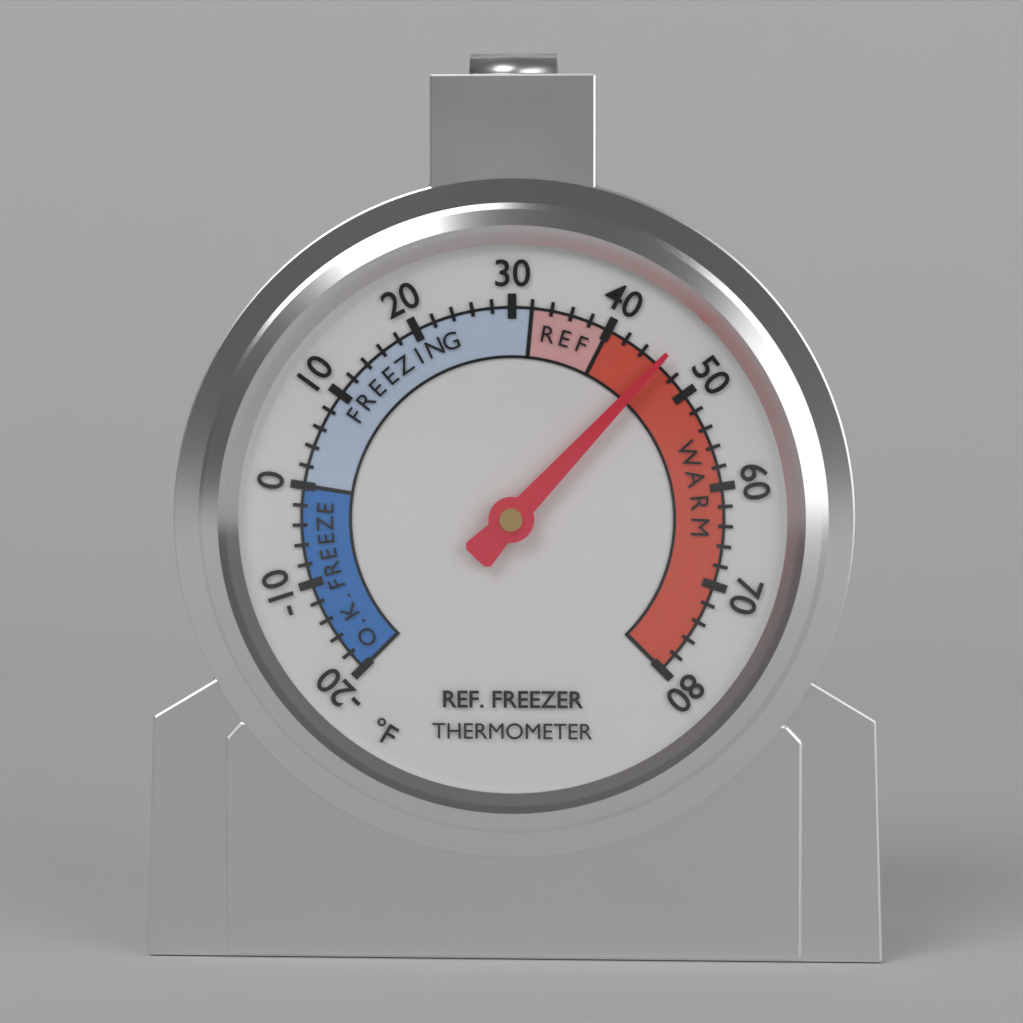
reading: 46 °F
